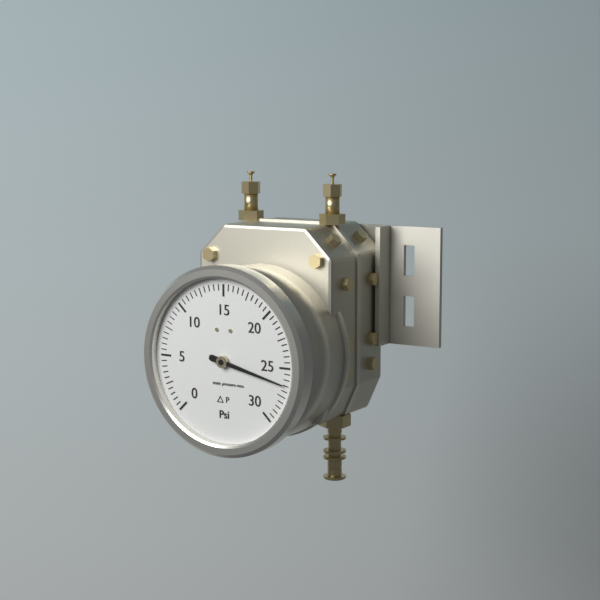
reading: 26.5 psi
